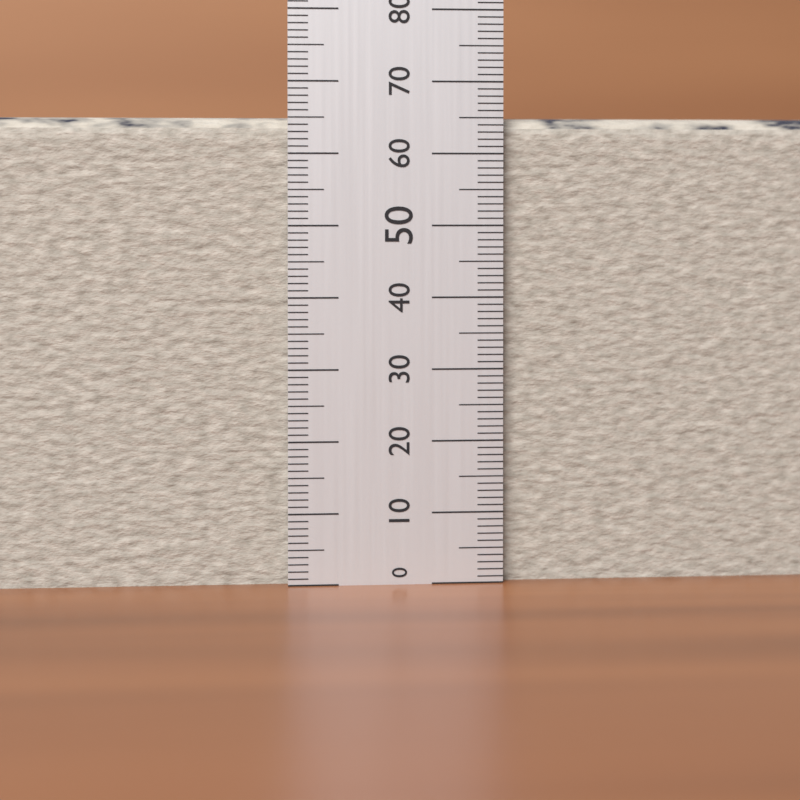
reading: 66 (no unit)
